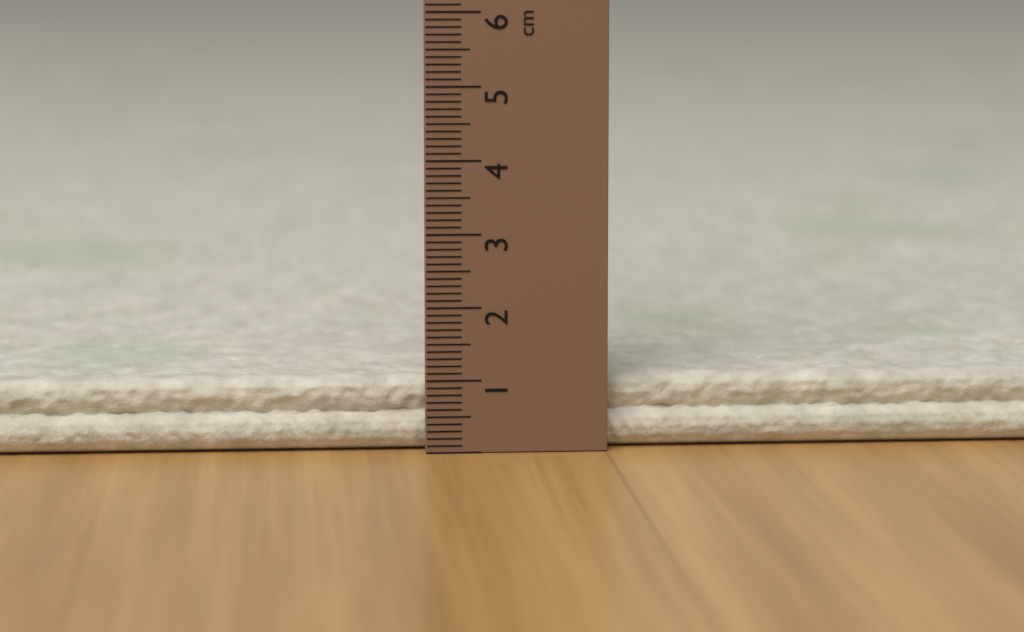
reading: 1.0 cm
